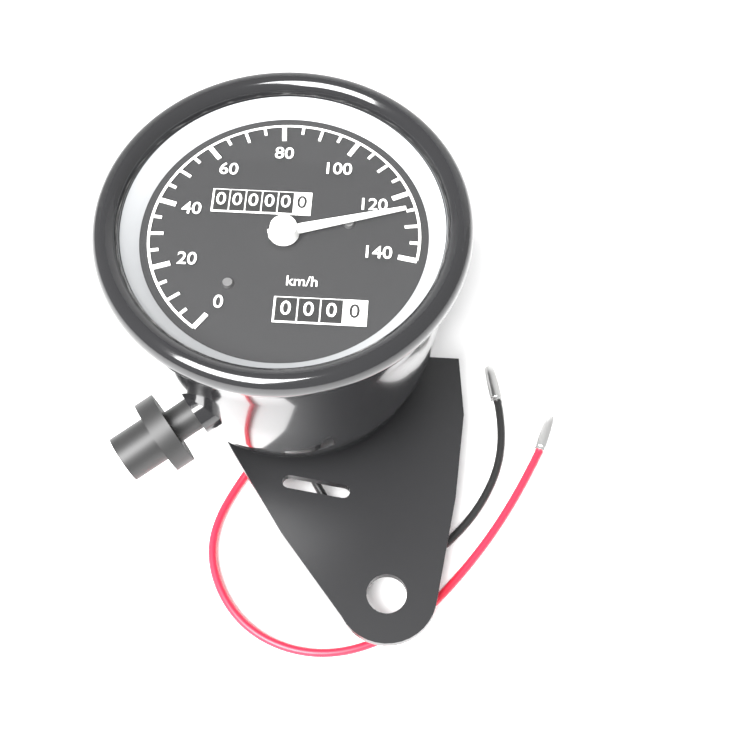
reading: 125 km/h
